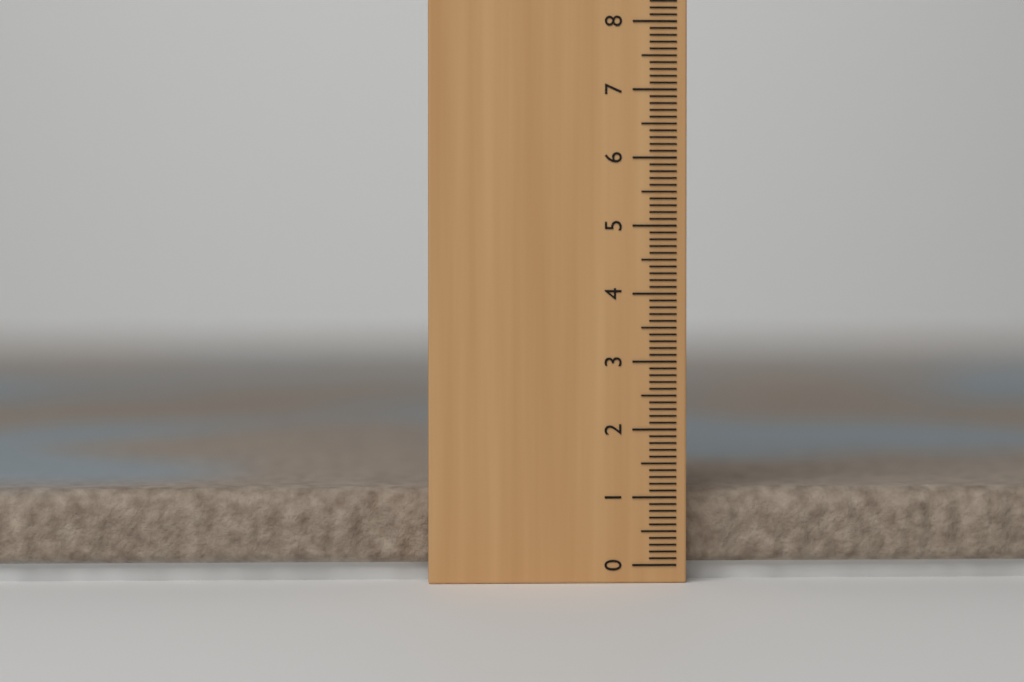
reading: 1.1 cm
